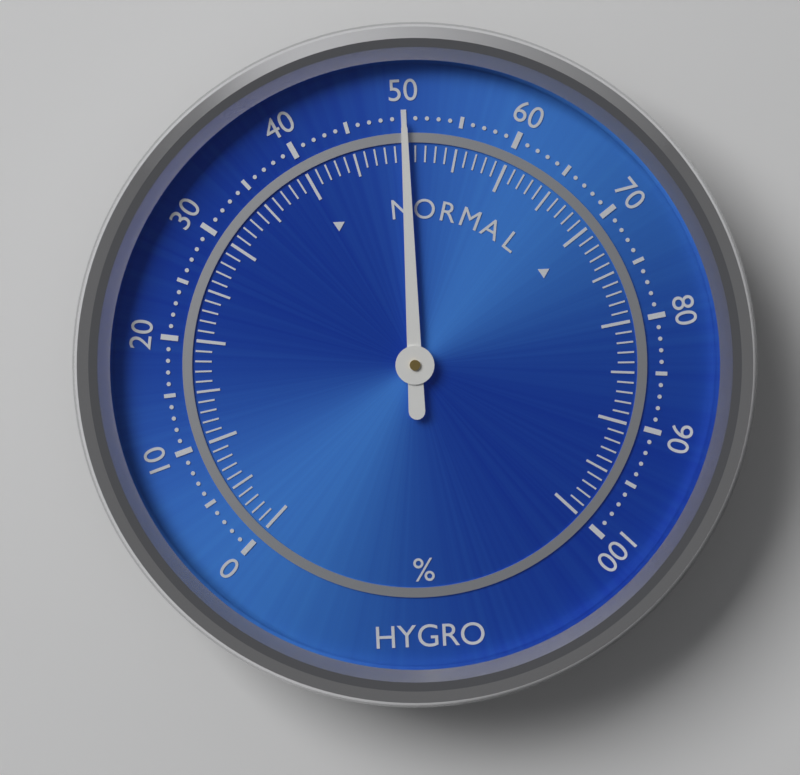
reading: 50 %
